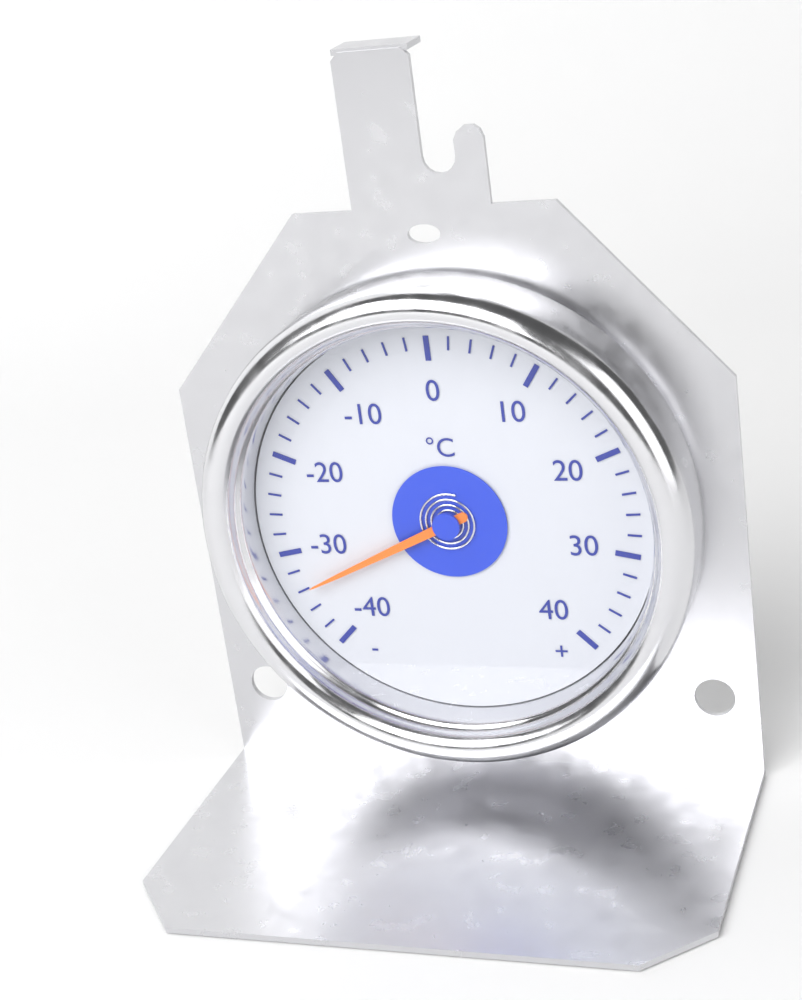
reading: -34 °C
